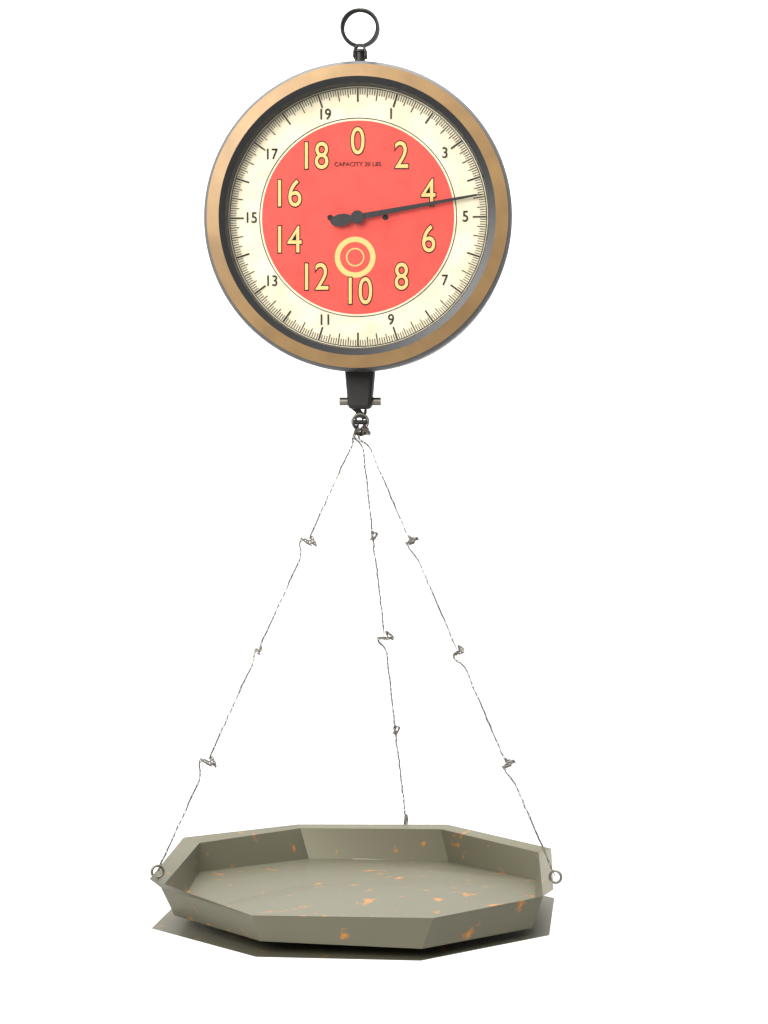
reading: 4.4375 lbs
